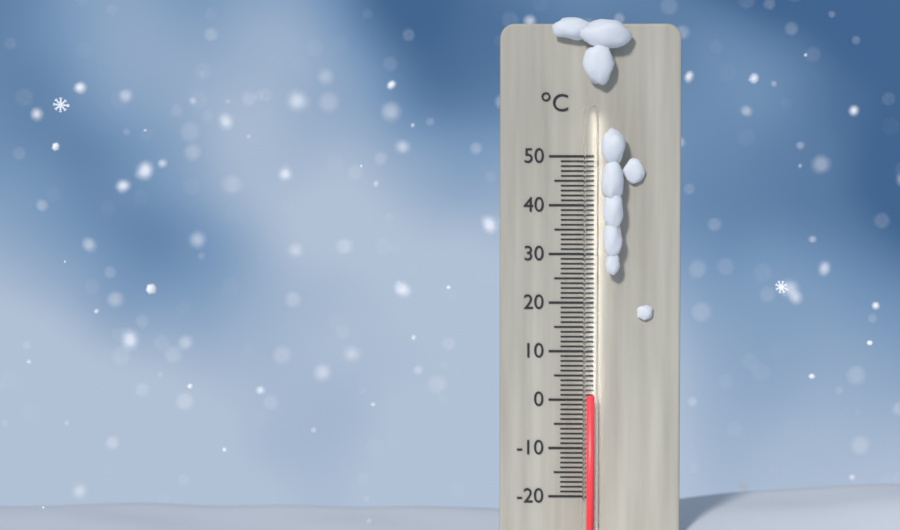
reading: 1 °C
